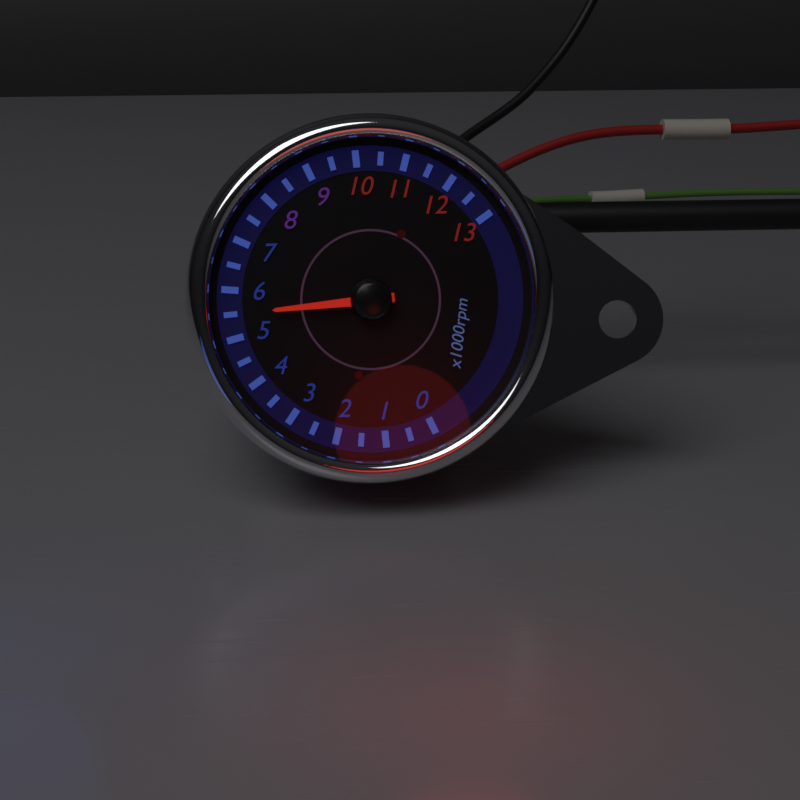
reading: 5500 rpm
